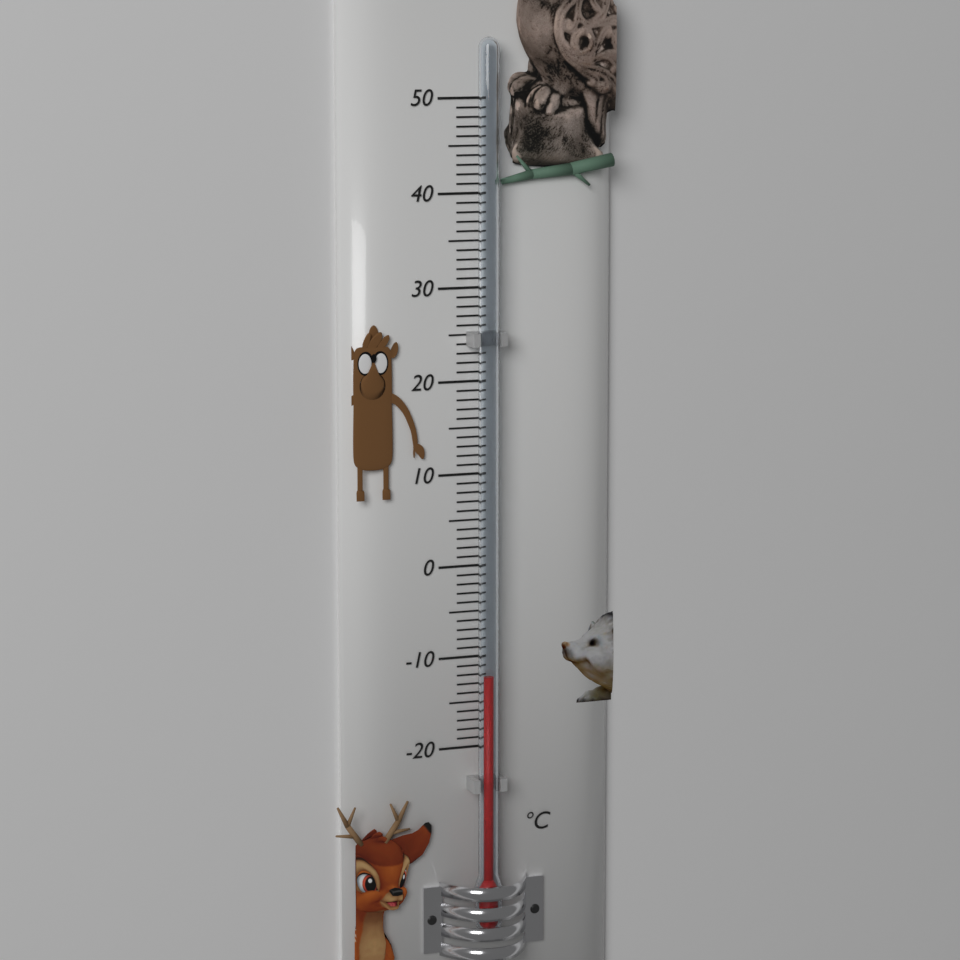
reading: -12 °C
